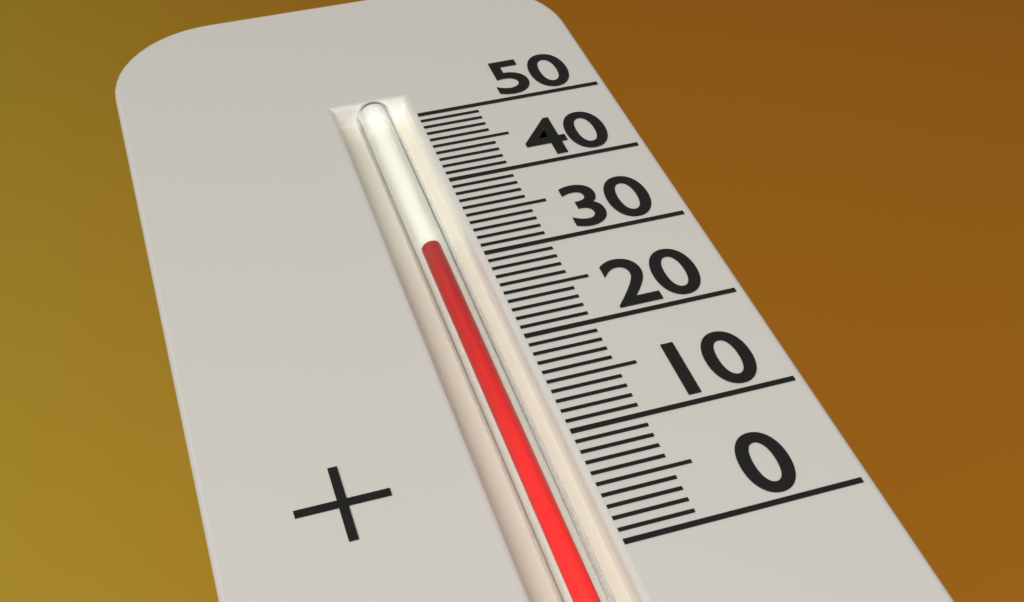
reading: 32 (no unit)
